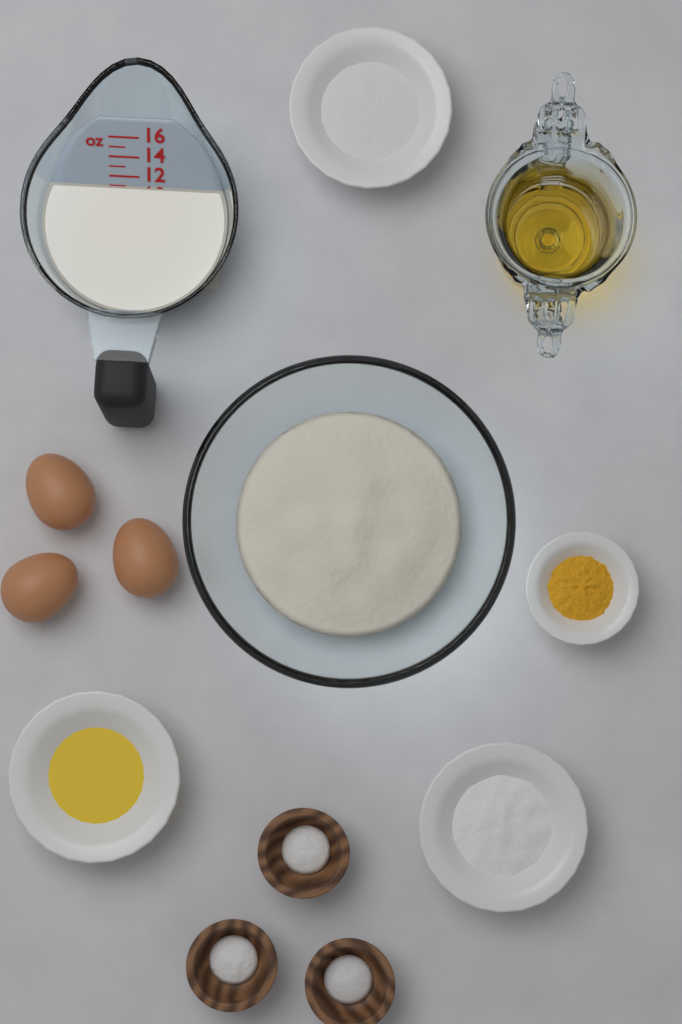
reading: 11 oz
